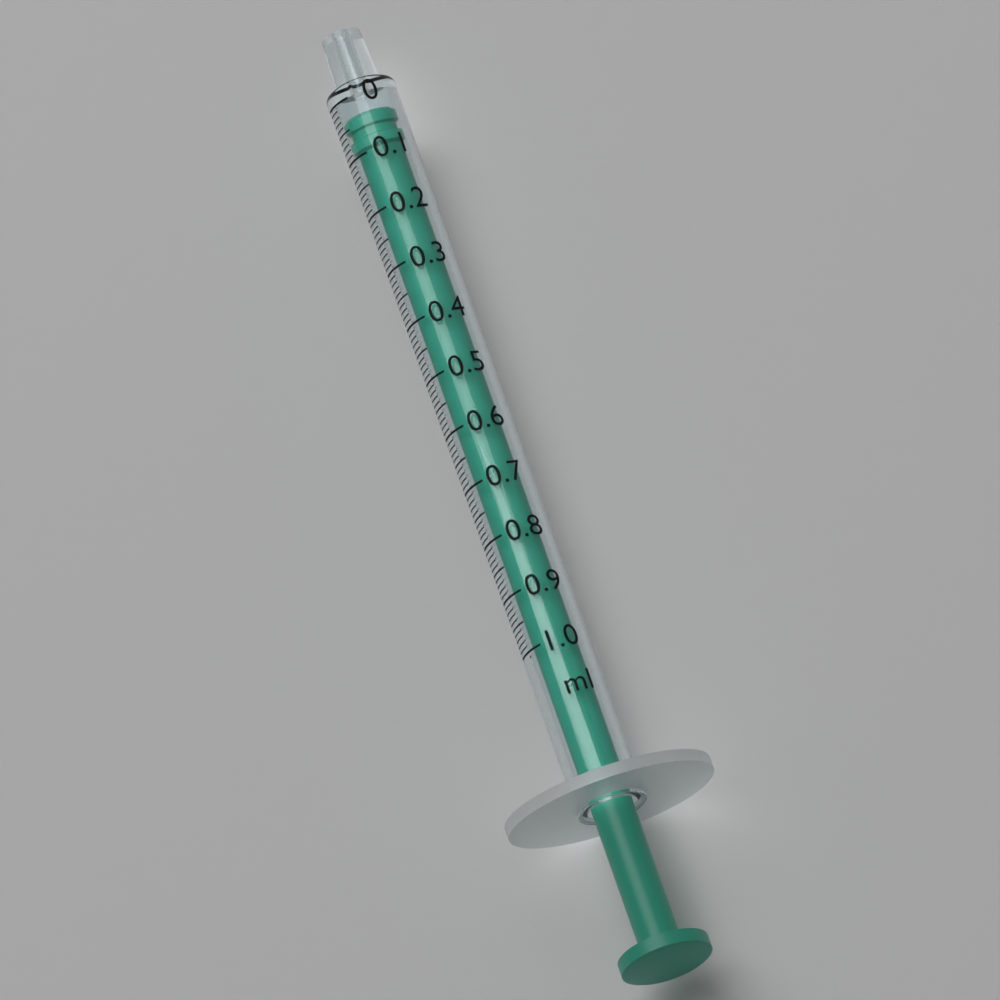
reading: 0.03 ml
